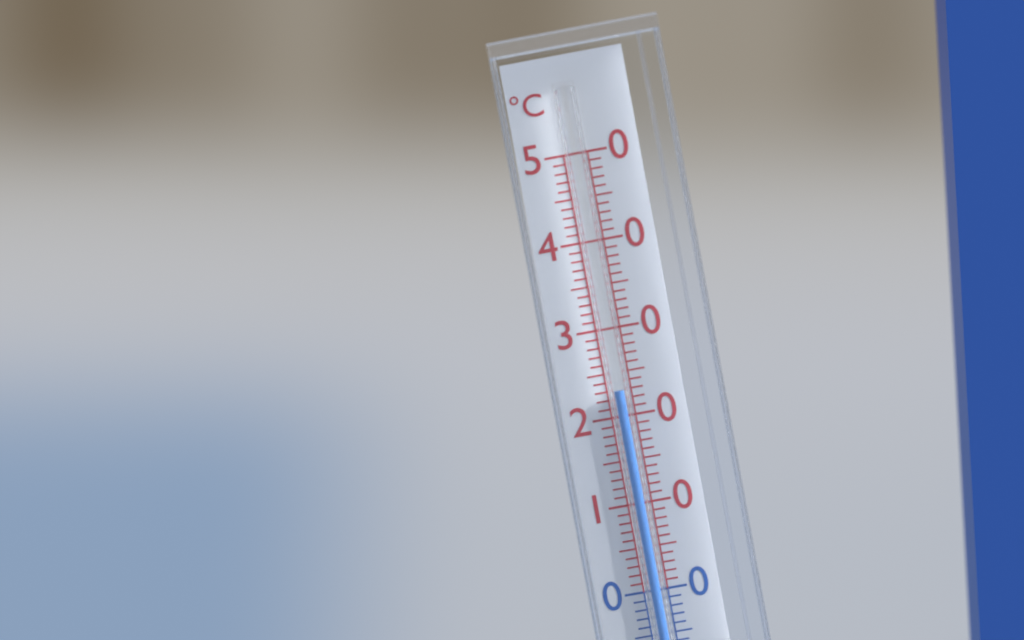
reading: 23 °C
